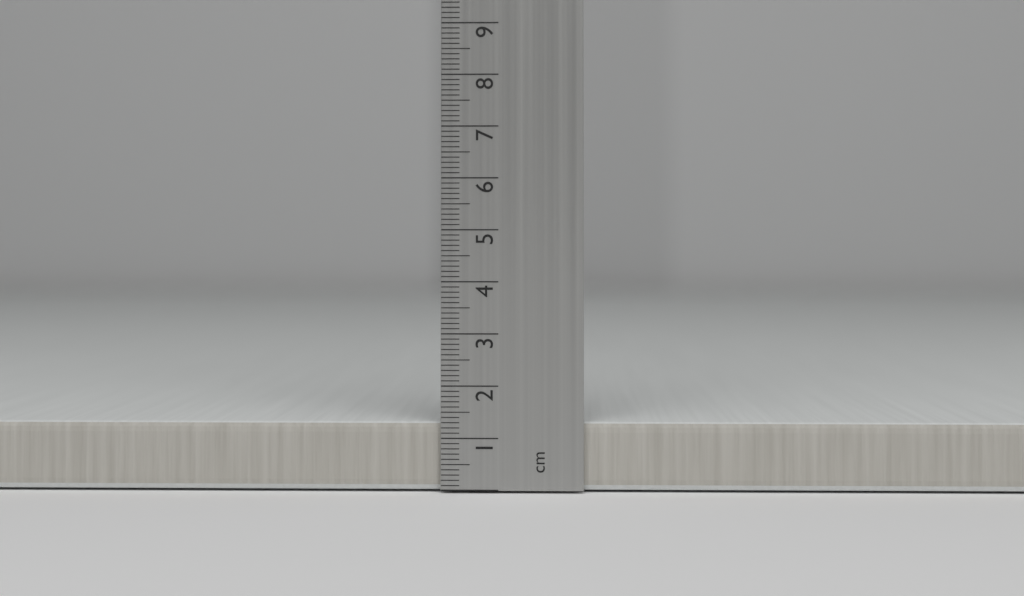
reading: 1.3 cm
